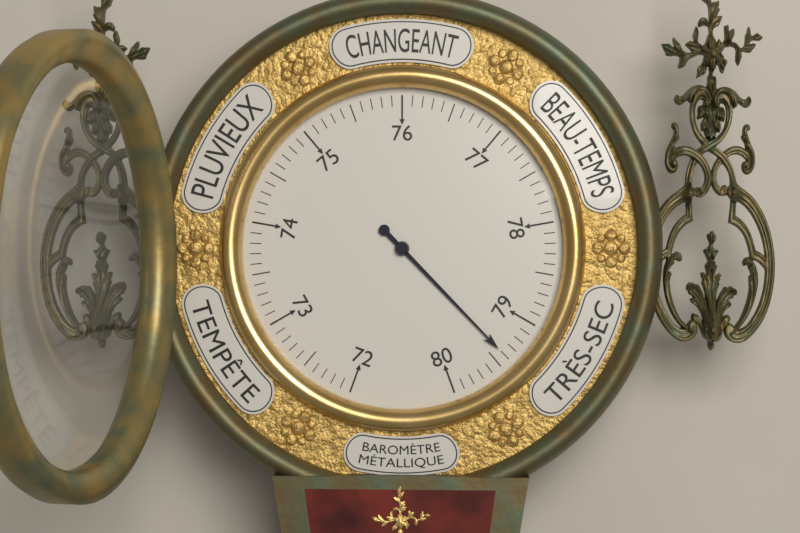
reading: 79.4 (no unit)
